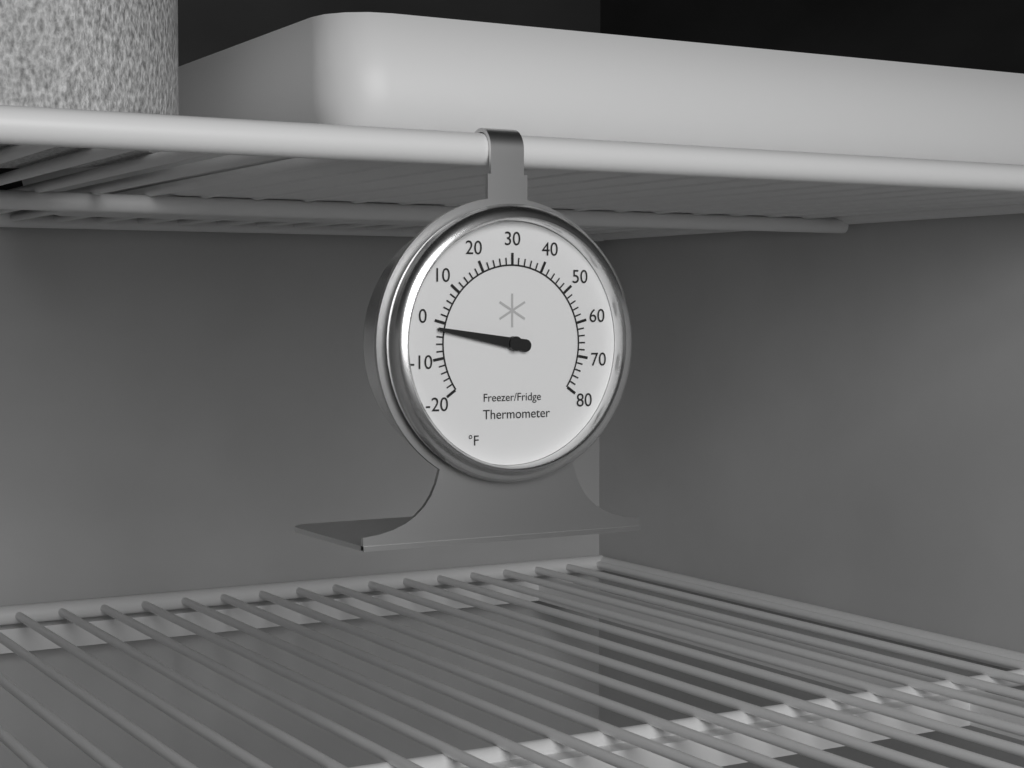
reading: -2 °F
